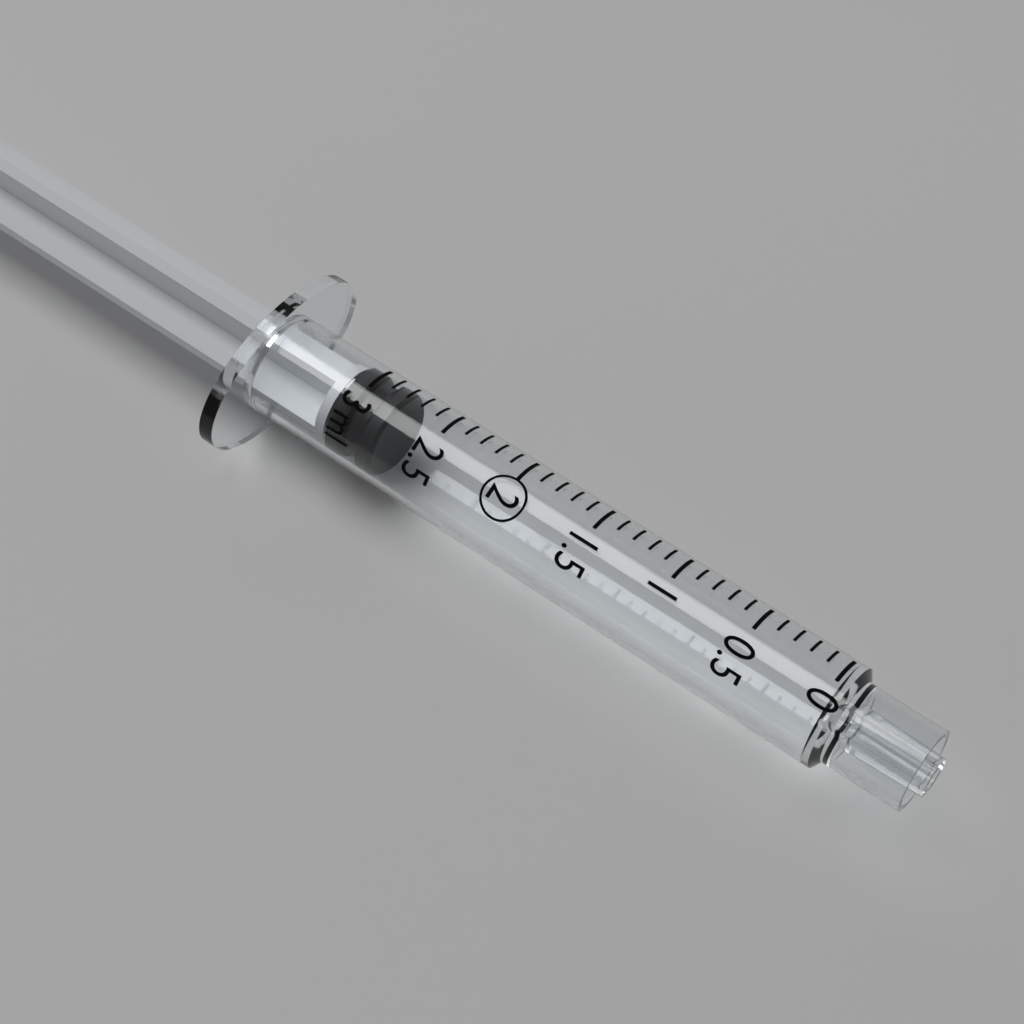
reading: 2.8 ml
